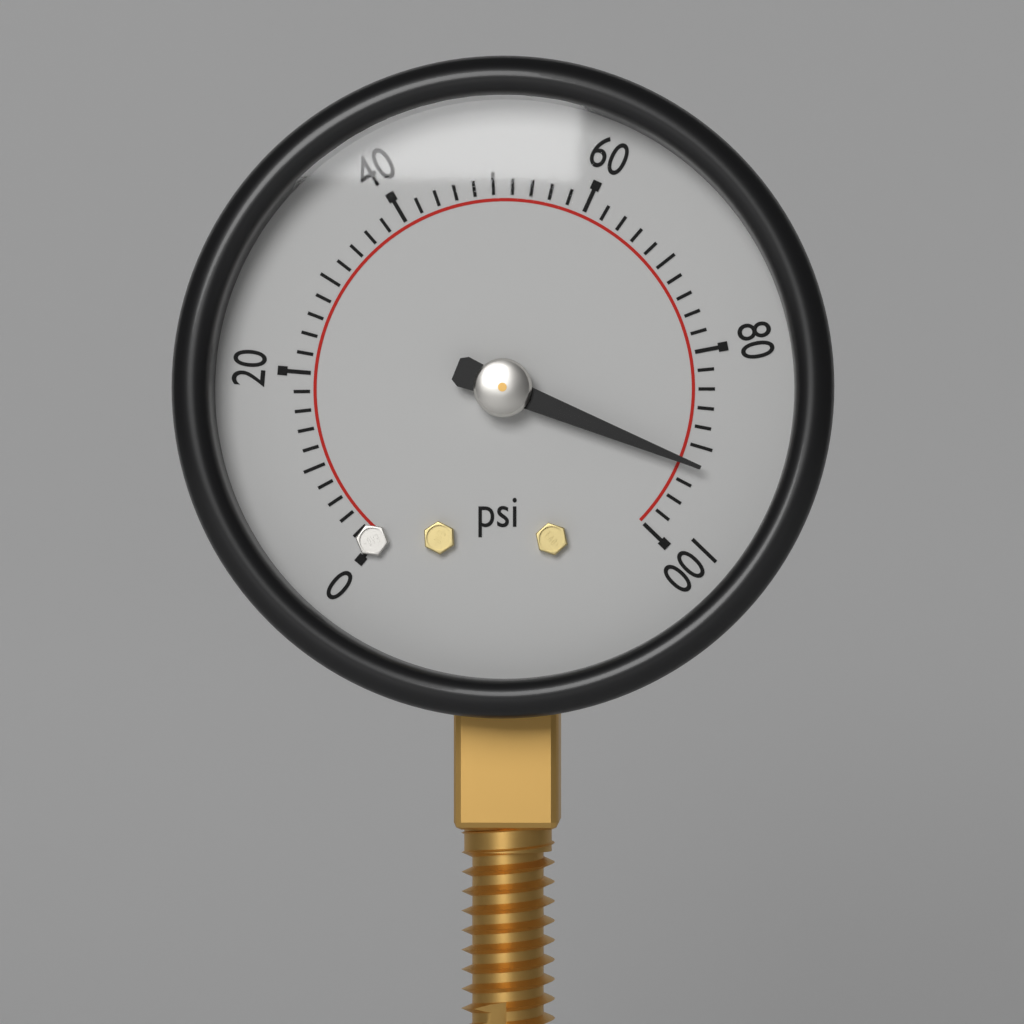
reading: 92 psi
